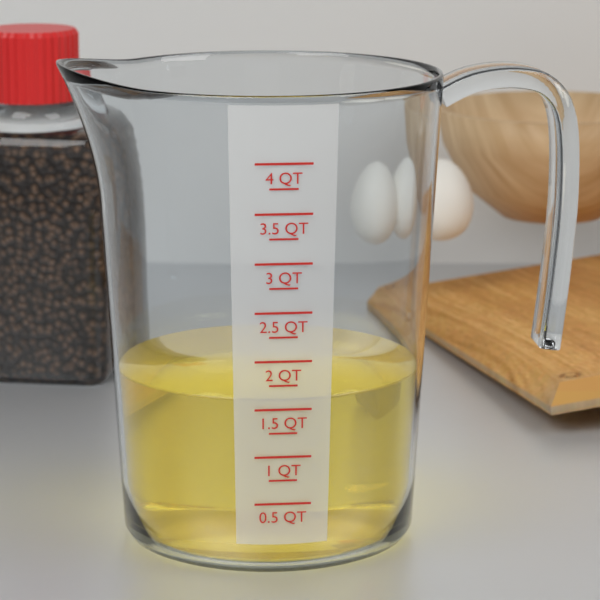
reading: 1.60 QT
